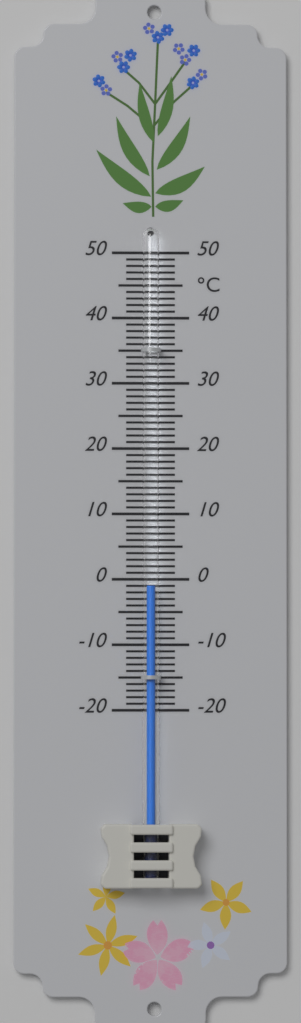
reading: -1 °C
